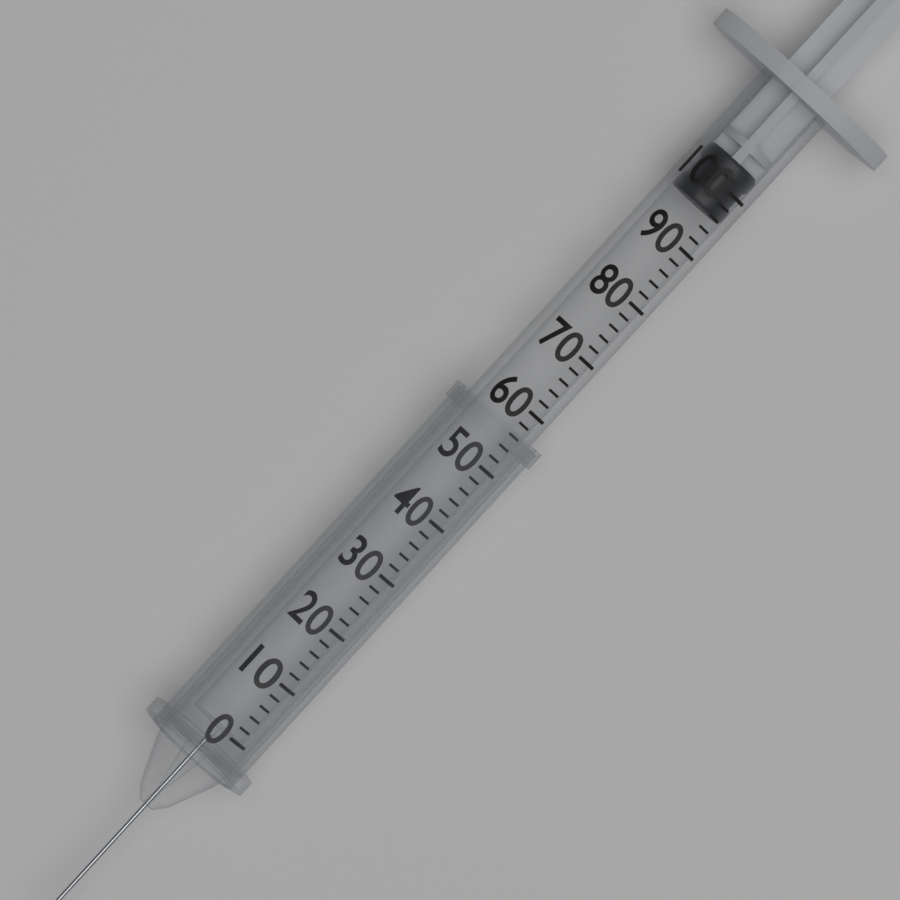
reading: 96 (no unit)
